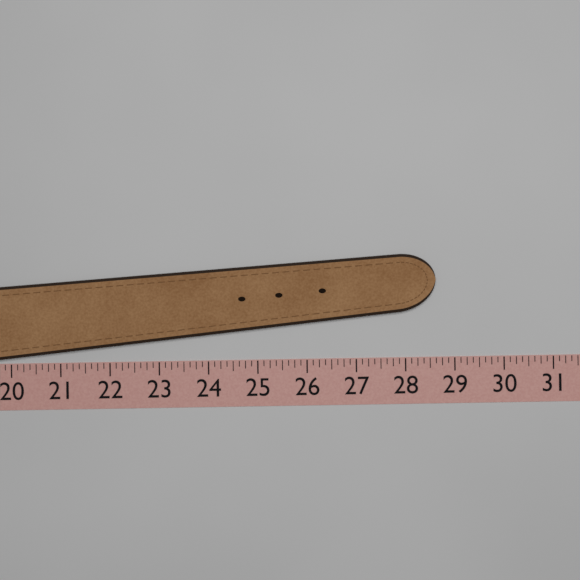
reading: 28.625 (no unit)
